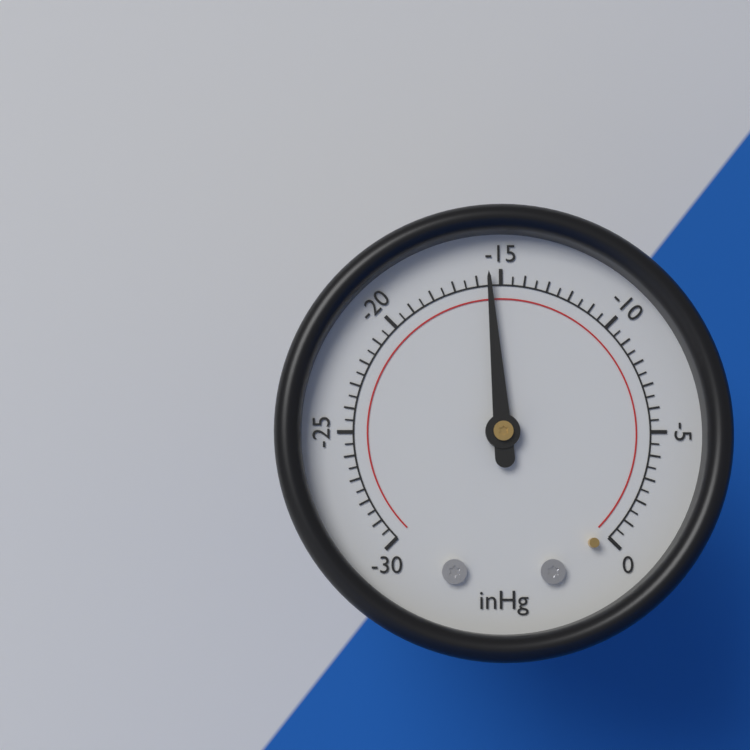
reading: -15.5 inHg
